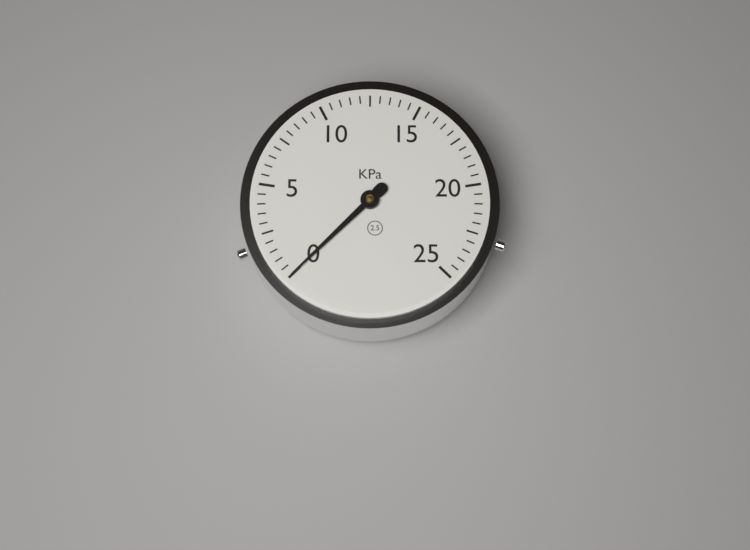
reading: 0.0 KPa
